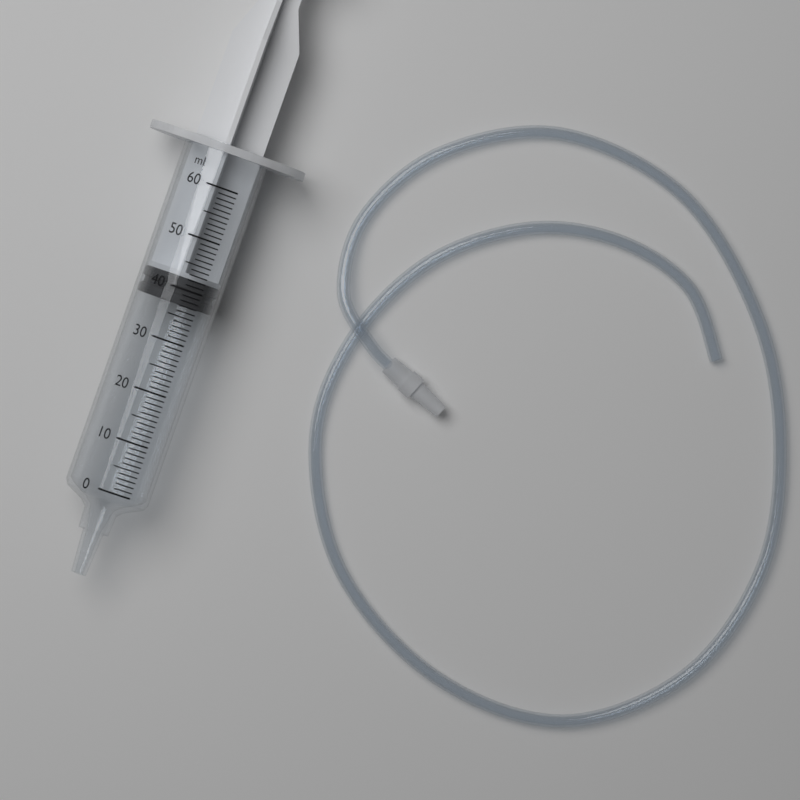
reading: 37 ml
